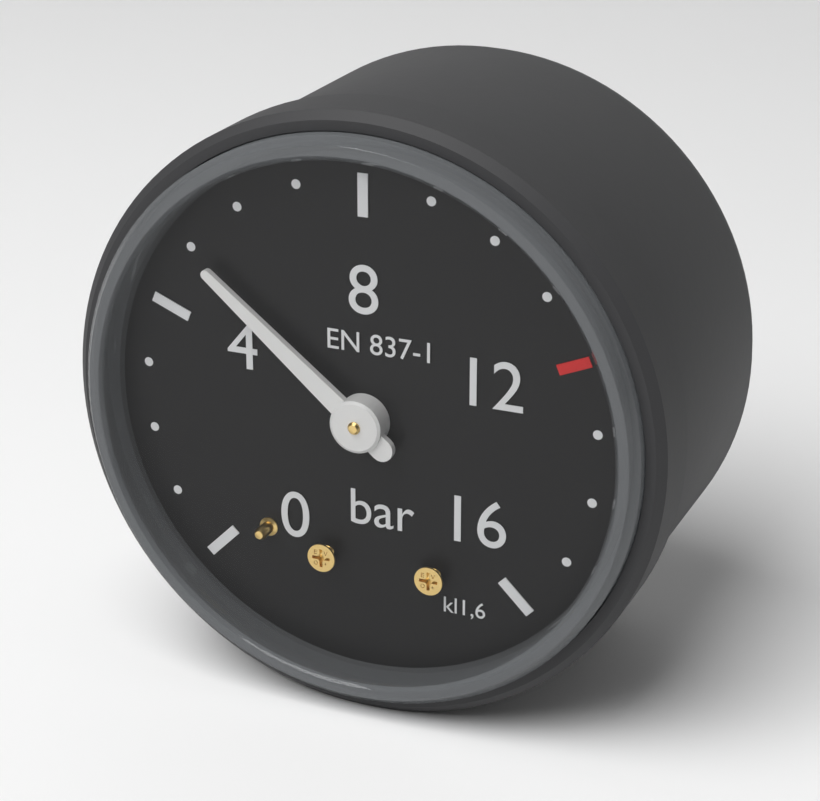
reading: 5 bar
